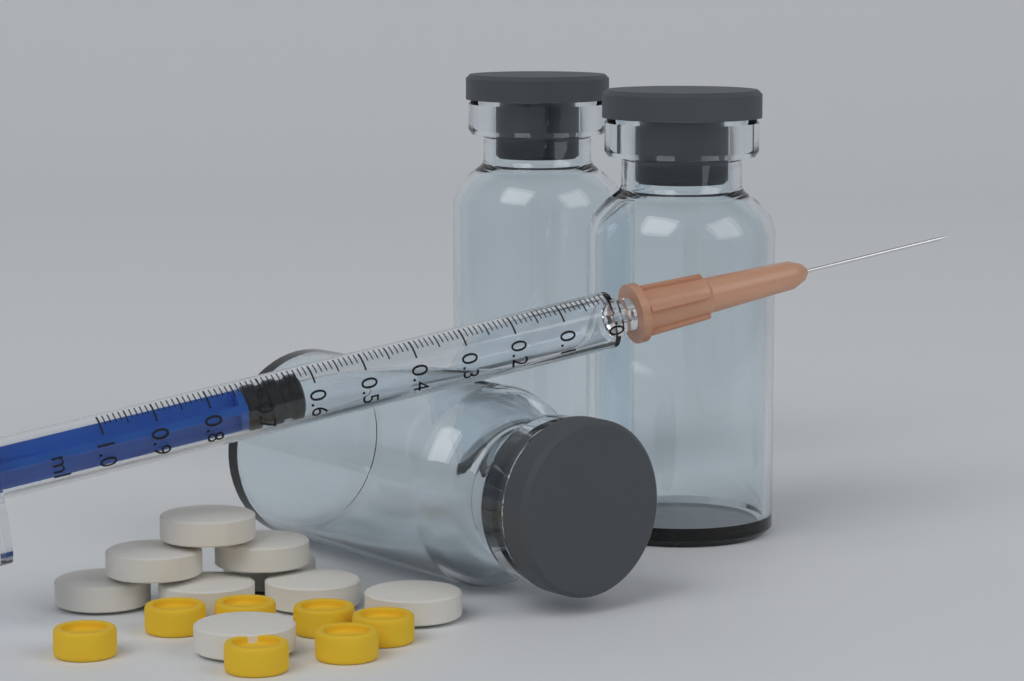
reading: 0.62 ml
